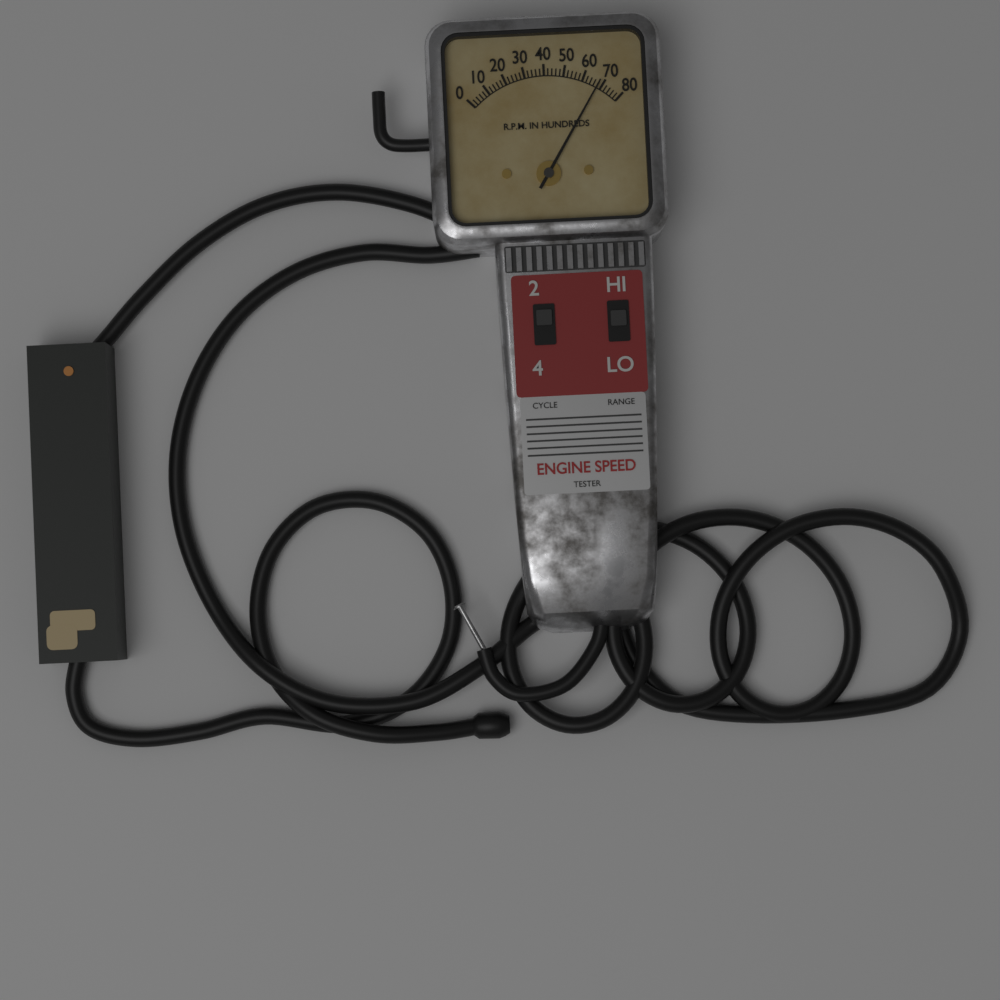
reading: 6800 RPM
